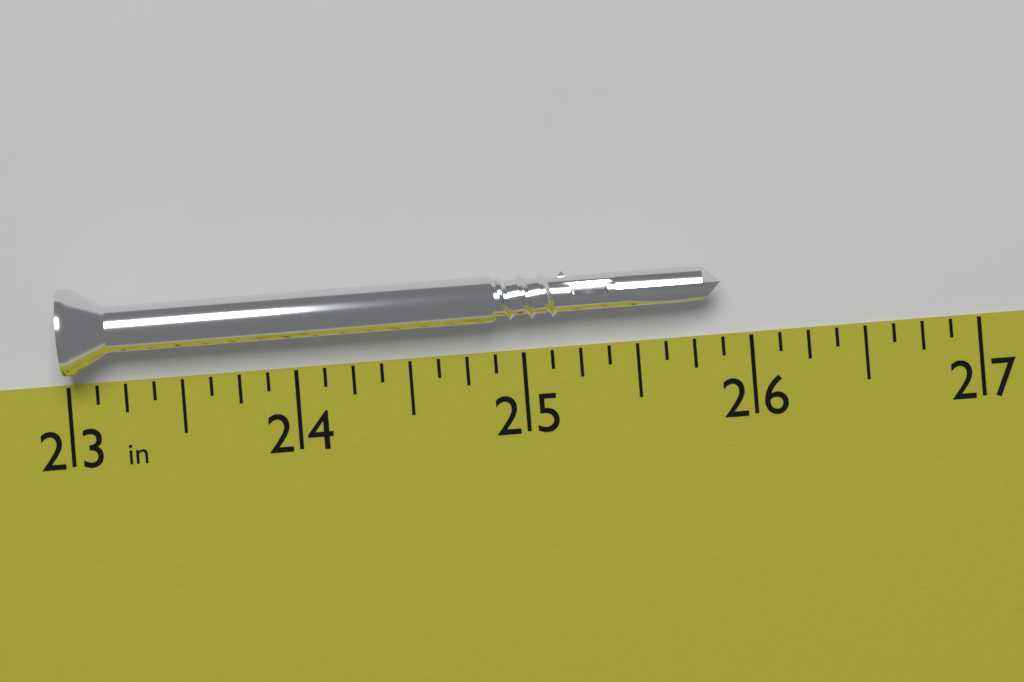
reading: 25.875 in
